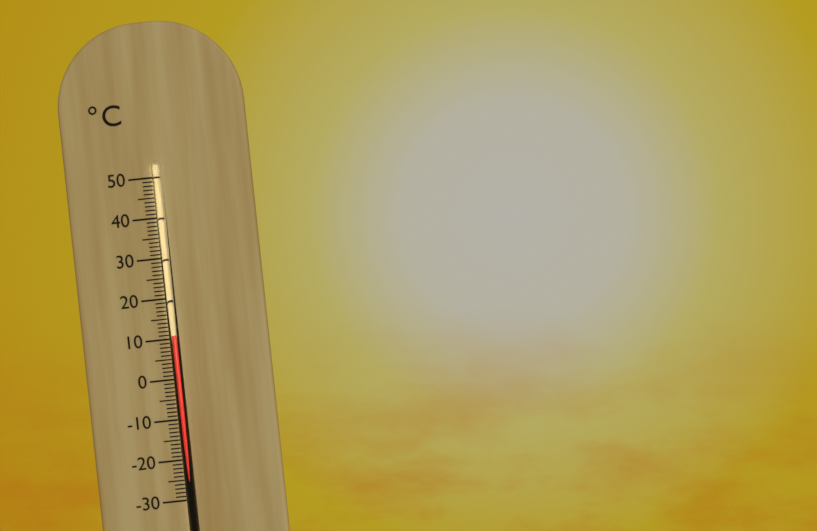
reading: 11 °C
